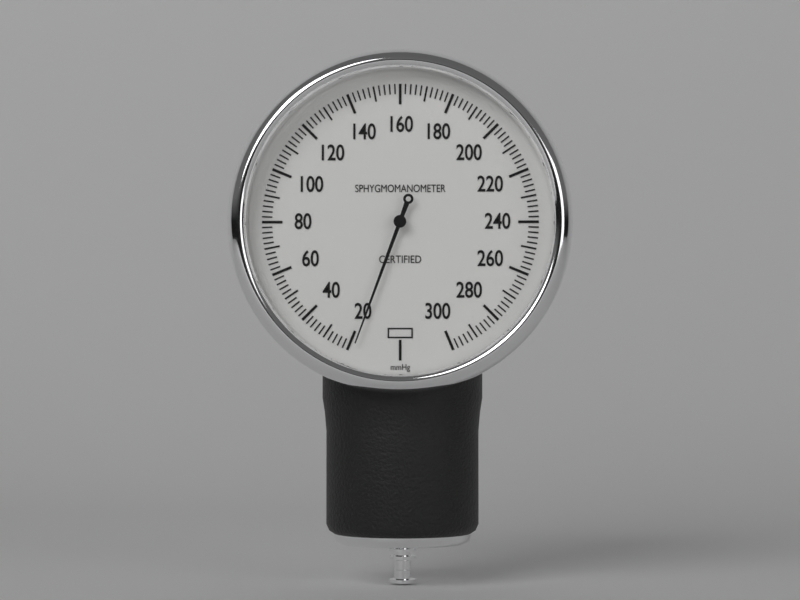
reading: 18 mmHg
